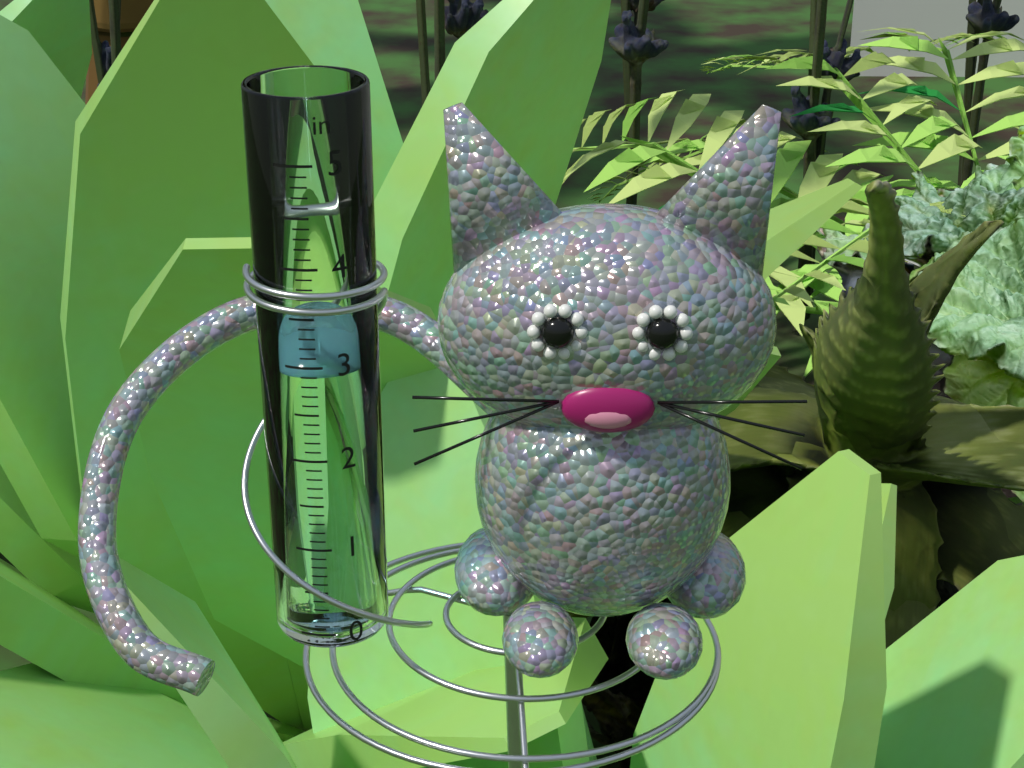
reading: 2.9 in
